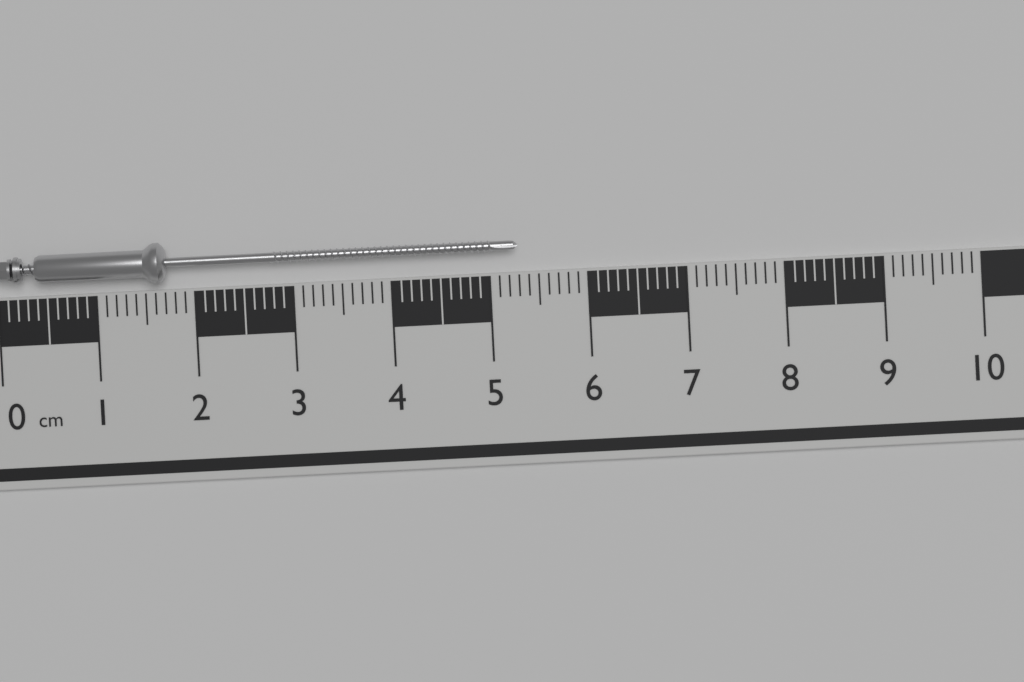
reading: 5.3 cm
